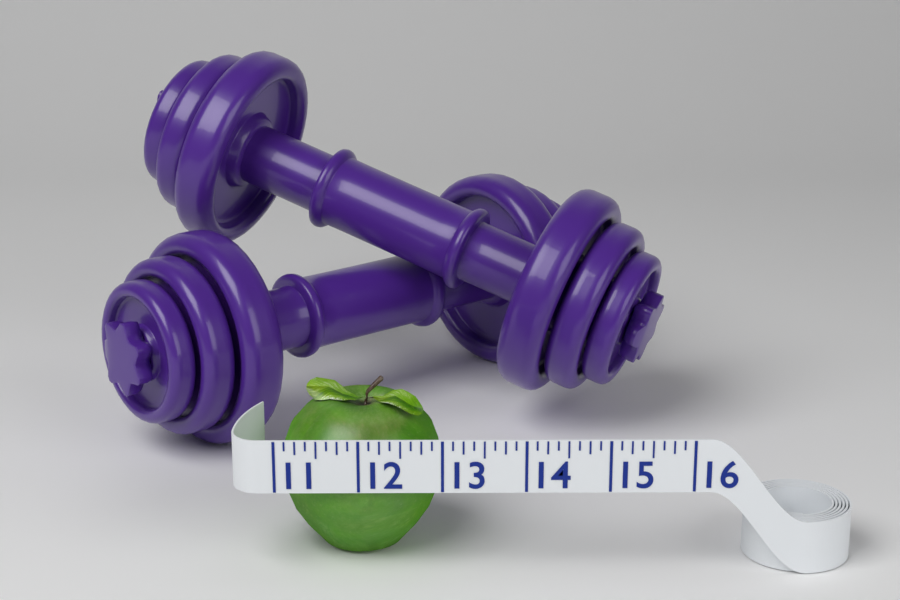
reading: 13.000 (no unit)
